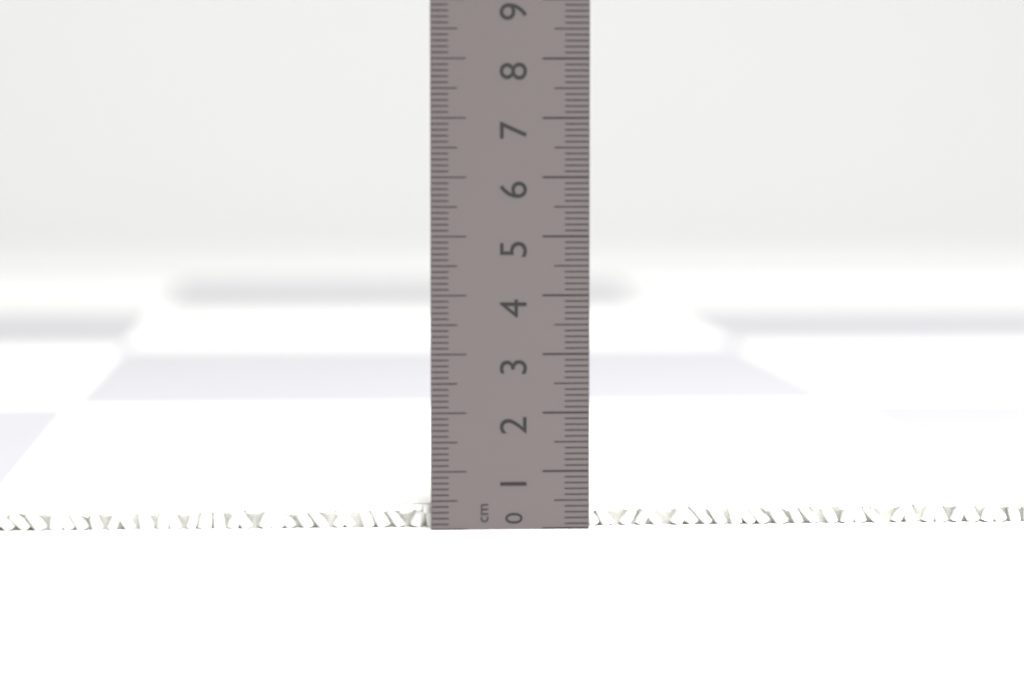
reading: 0.4 cm
